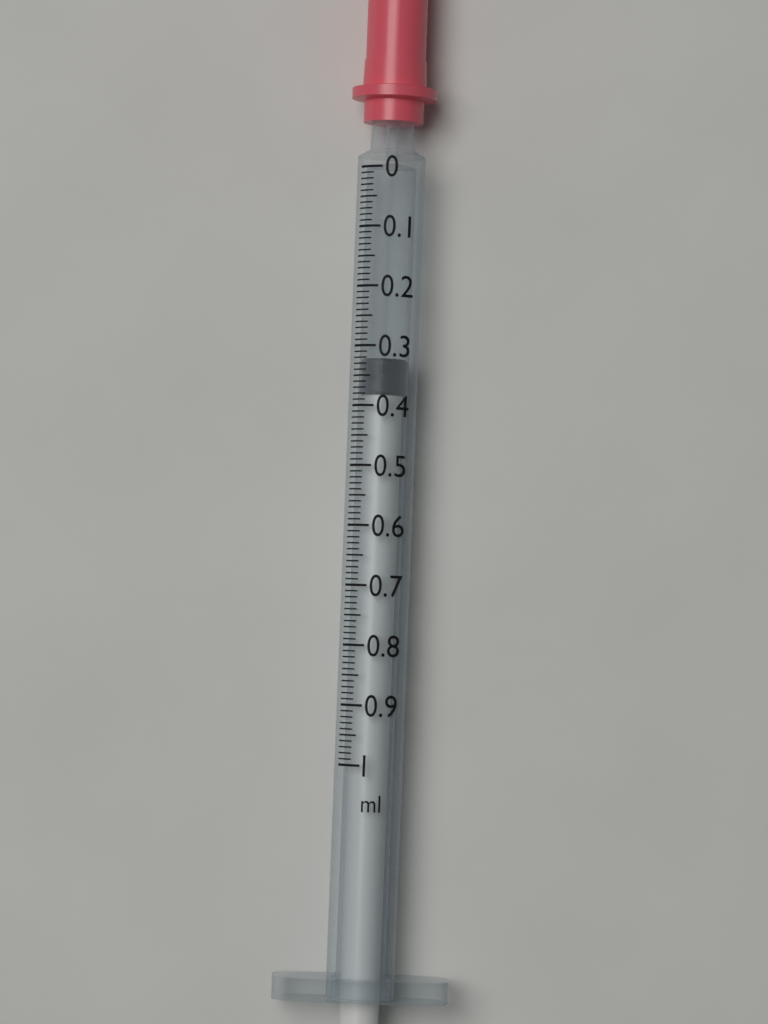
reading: 0.32 ml
